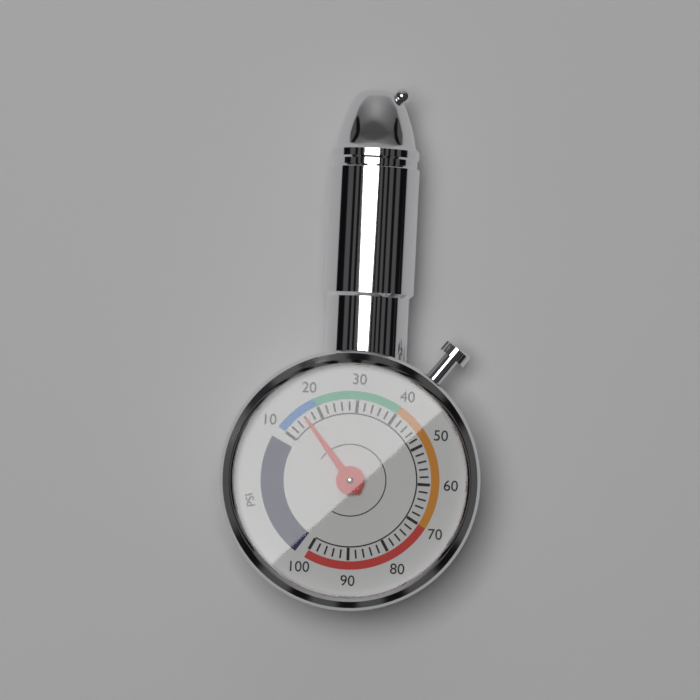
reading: 16 psi
